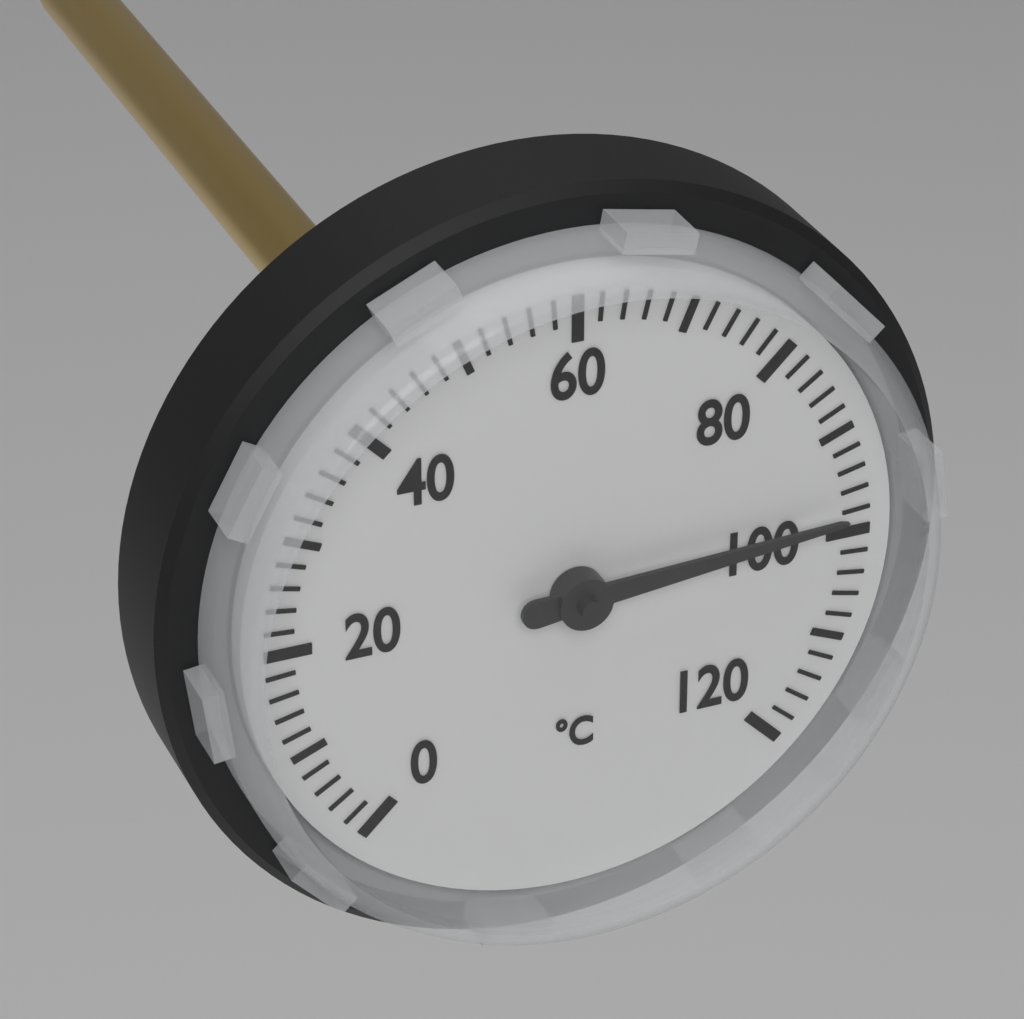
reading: 98 °C
